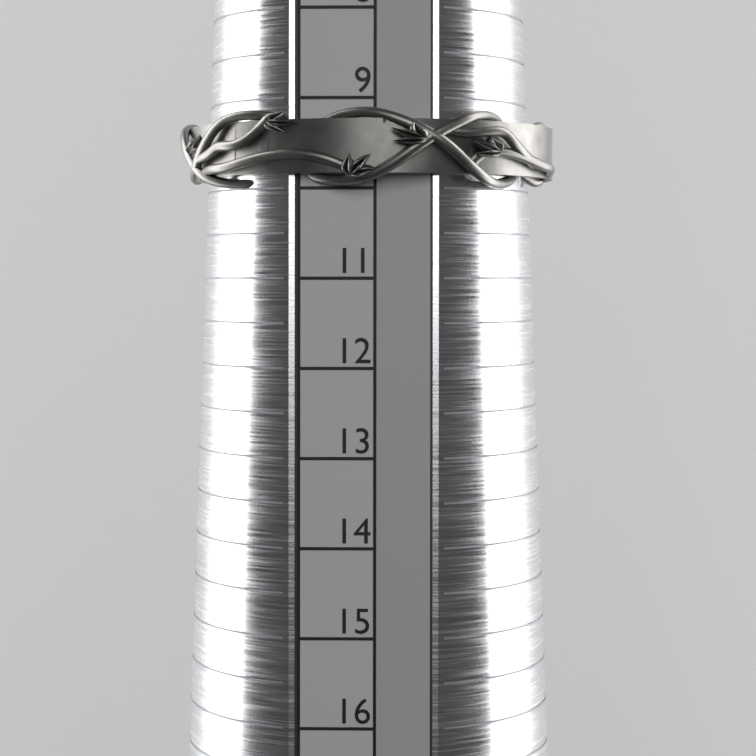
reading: 10.0 (no unit)
